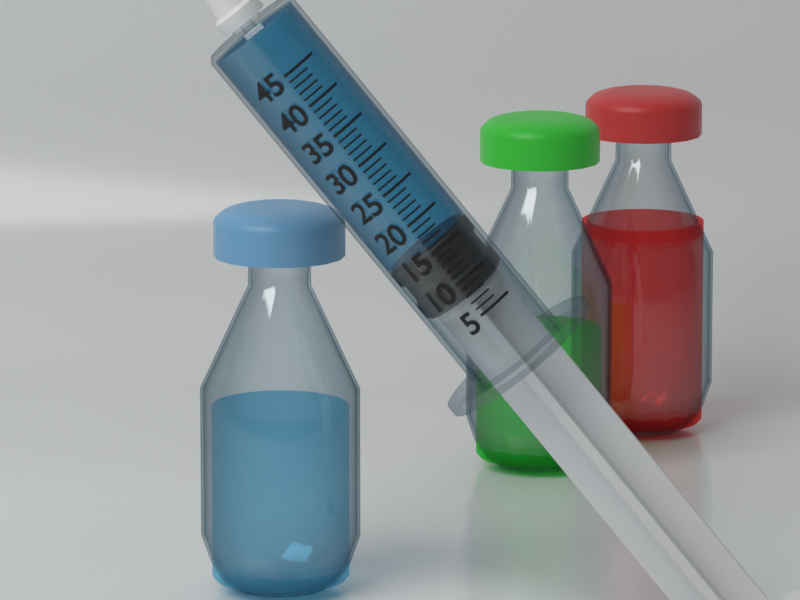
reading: 16 (no unit)
